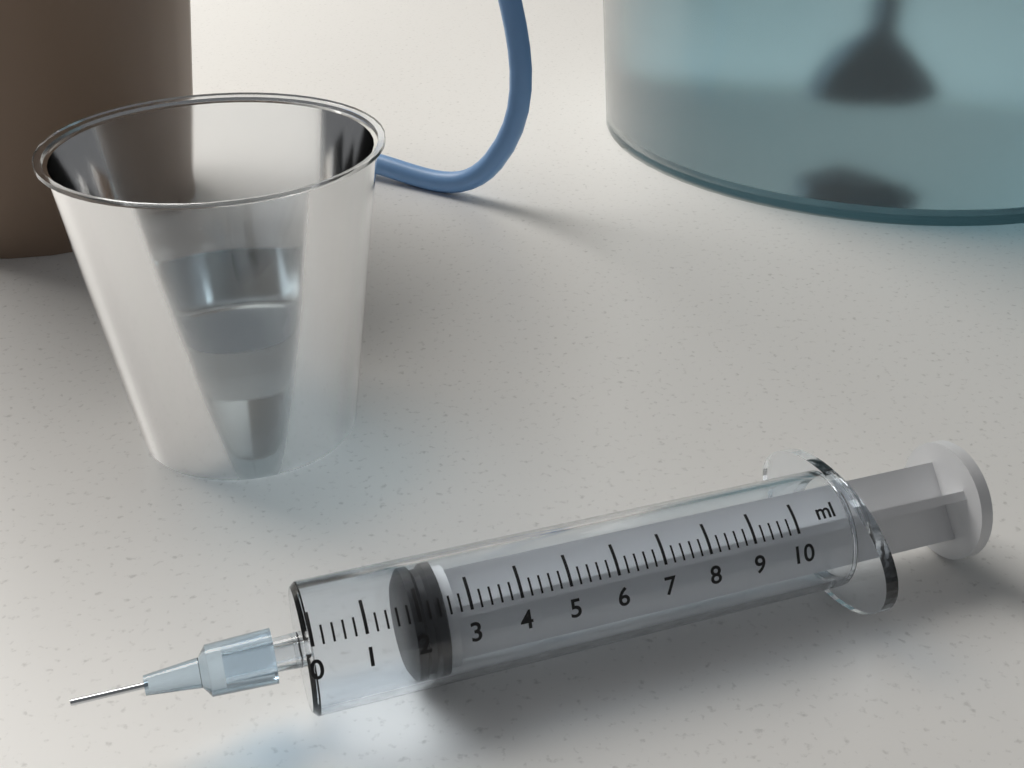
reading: 1.8 ml
